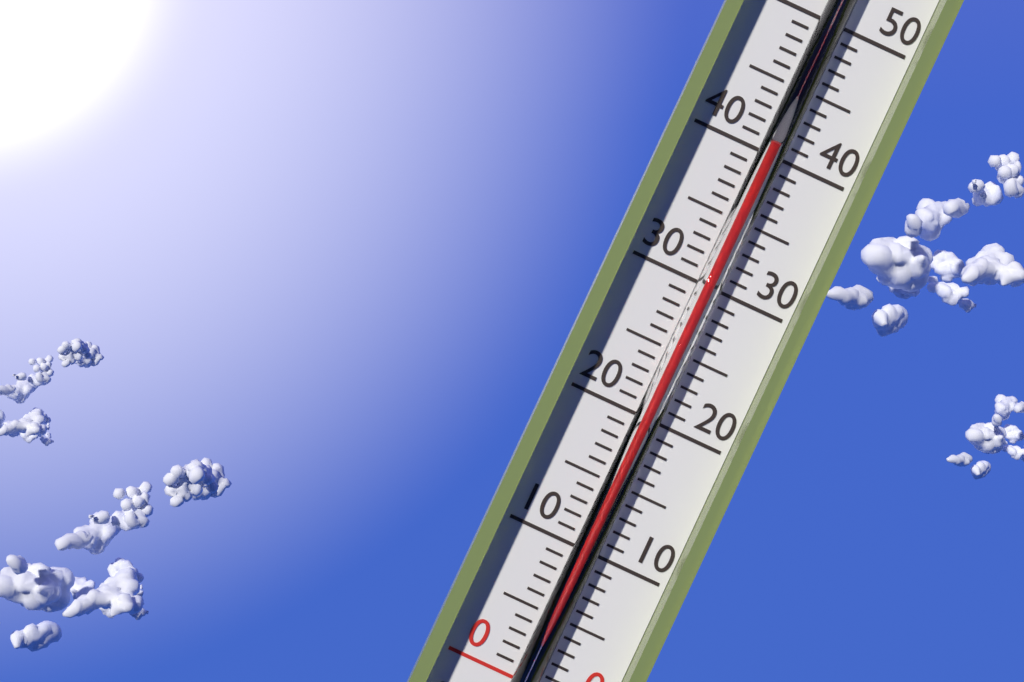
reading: 40.5 °C
